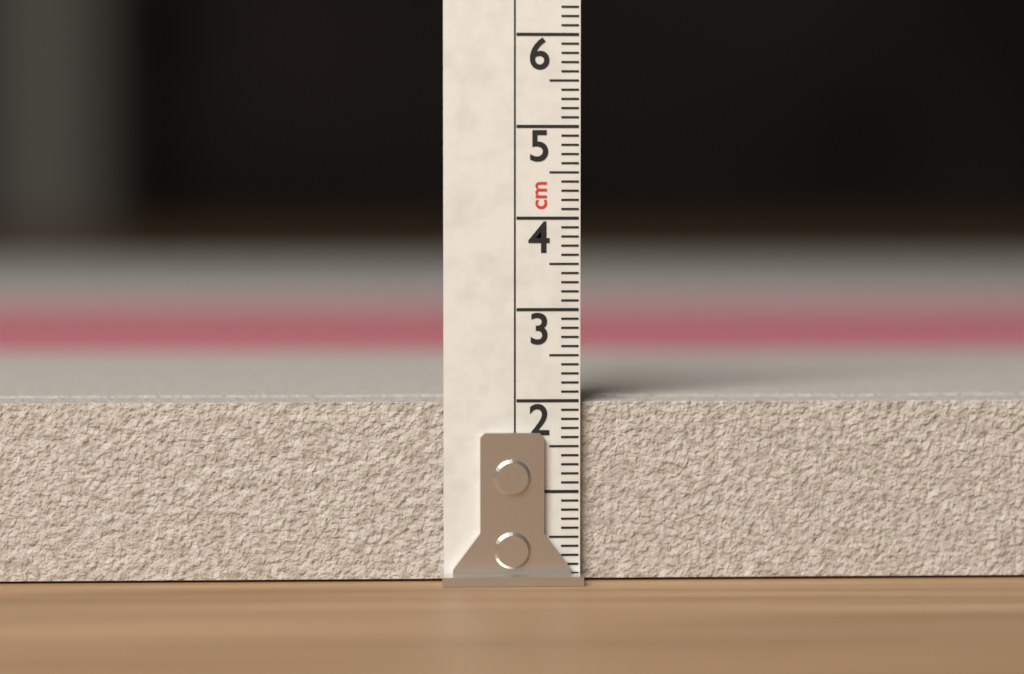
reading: 2.0 cm
